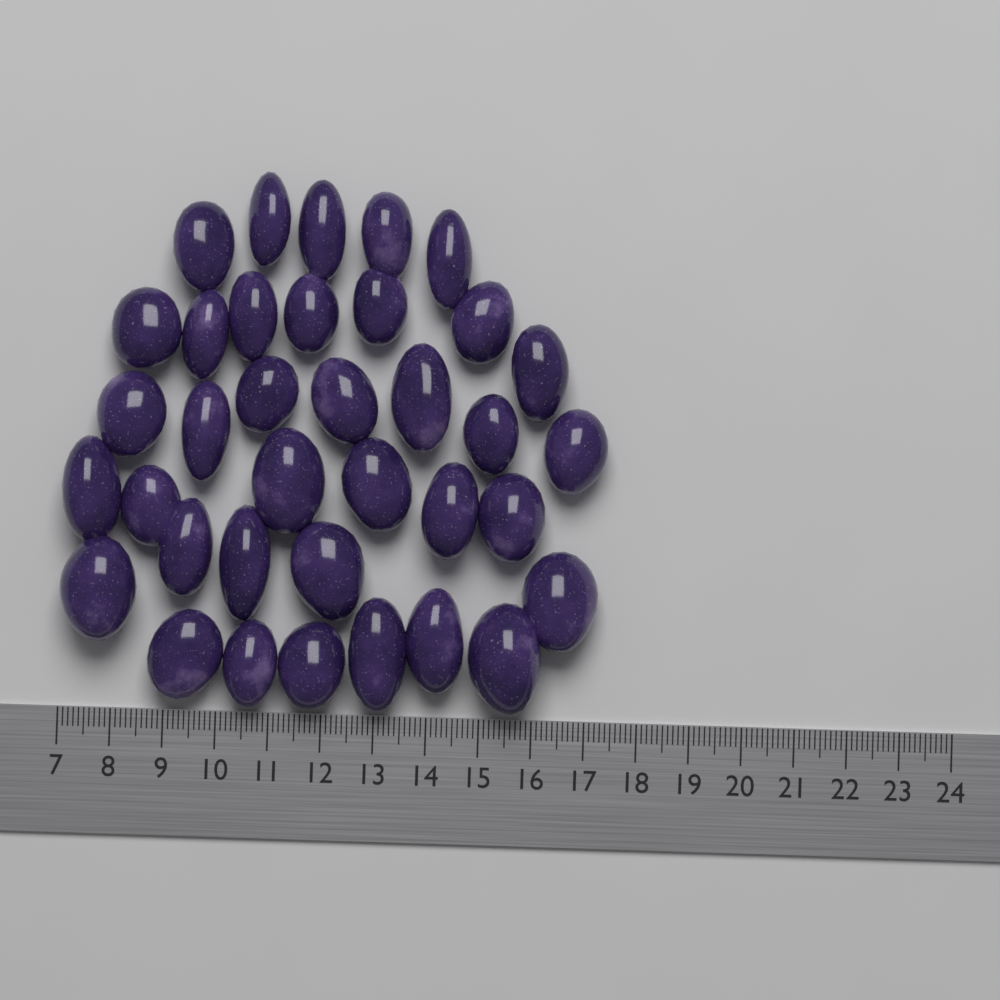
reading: 17.3 (no unit)
